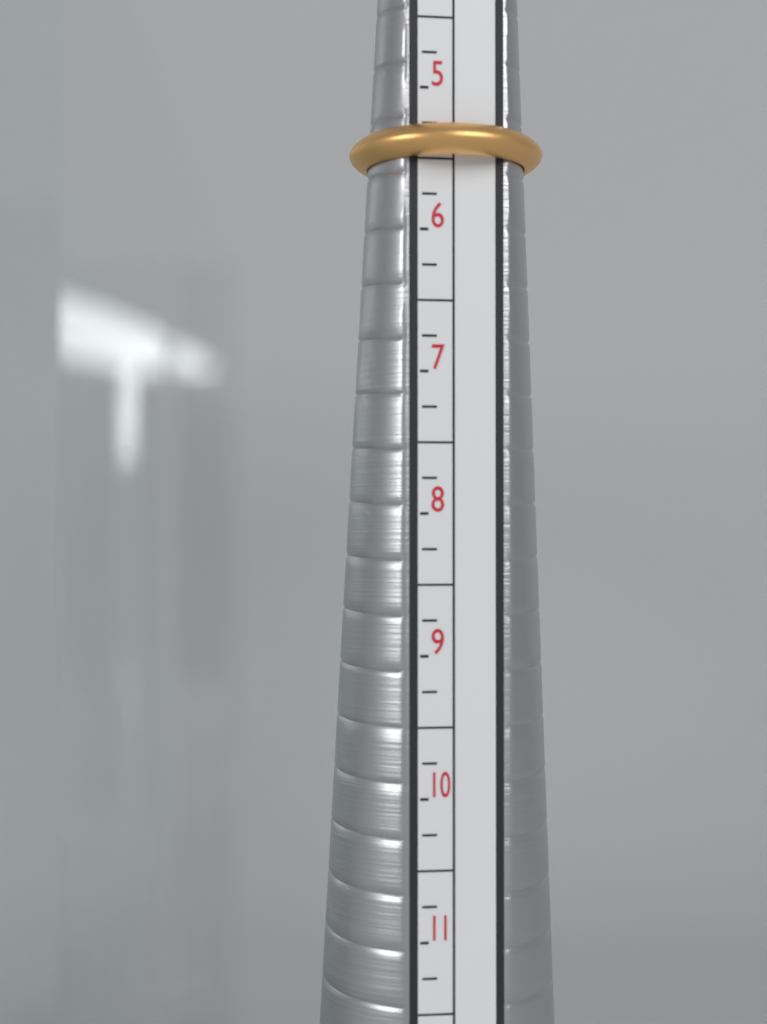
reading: 5.50 (no unit)
